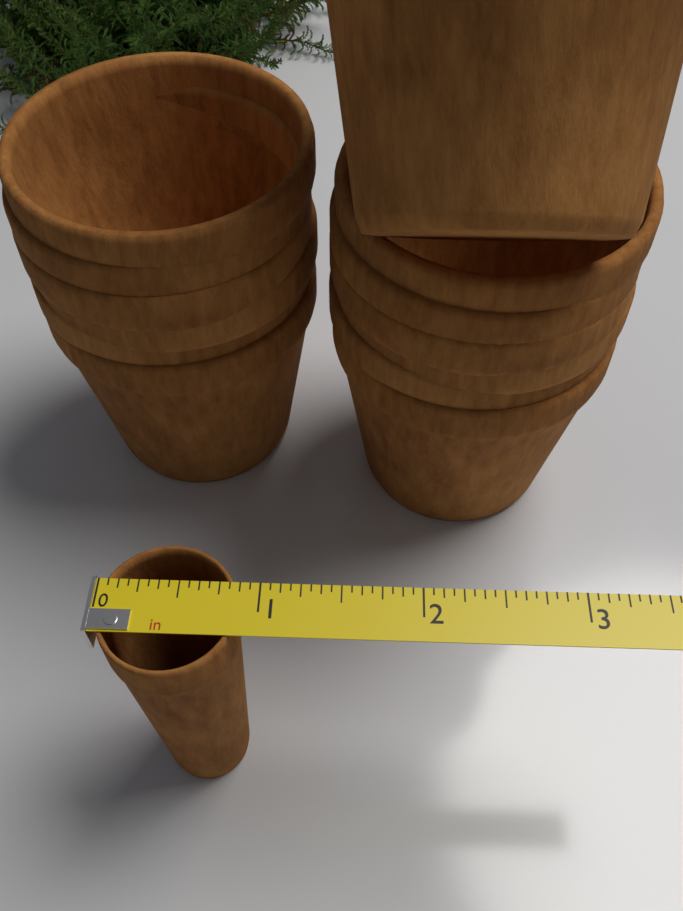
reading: 0.8750 in
